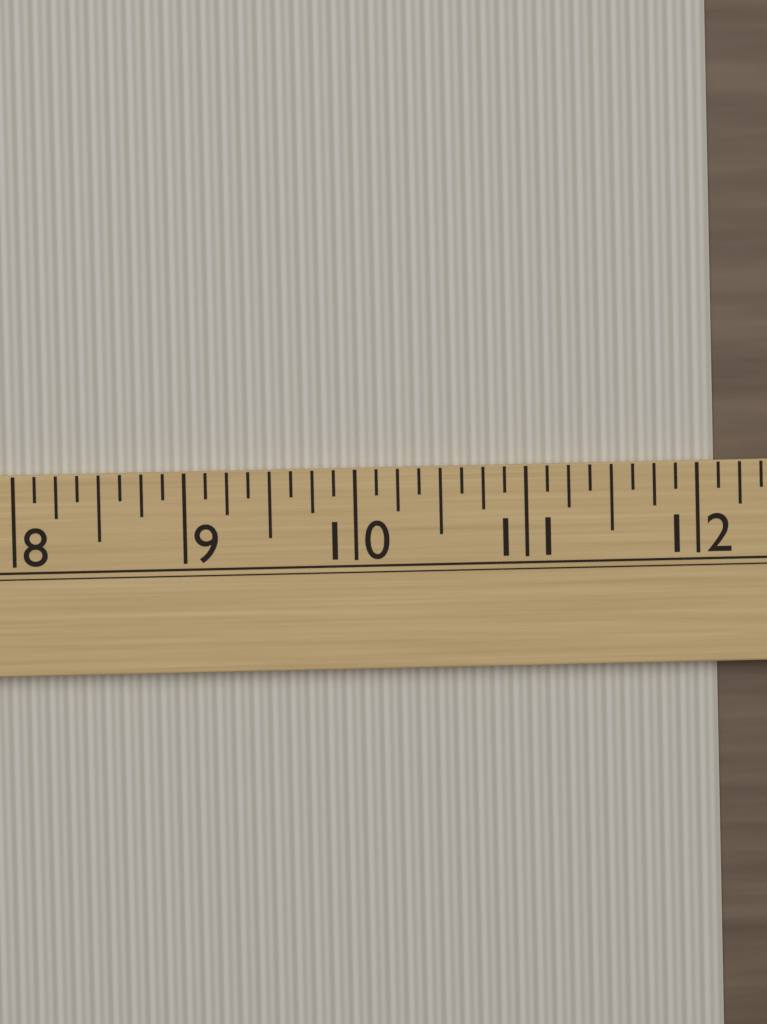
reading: 12.125 (no unit)
